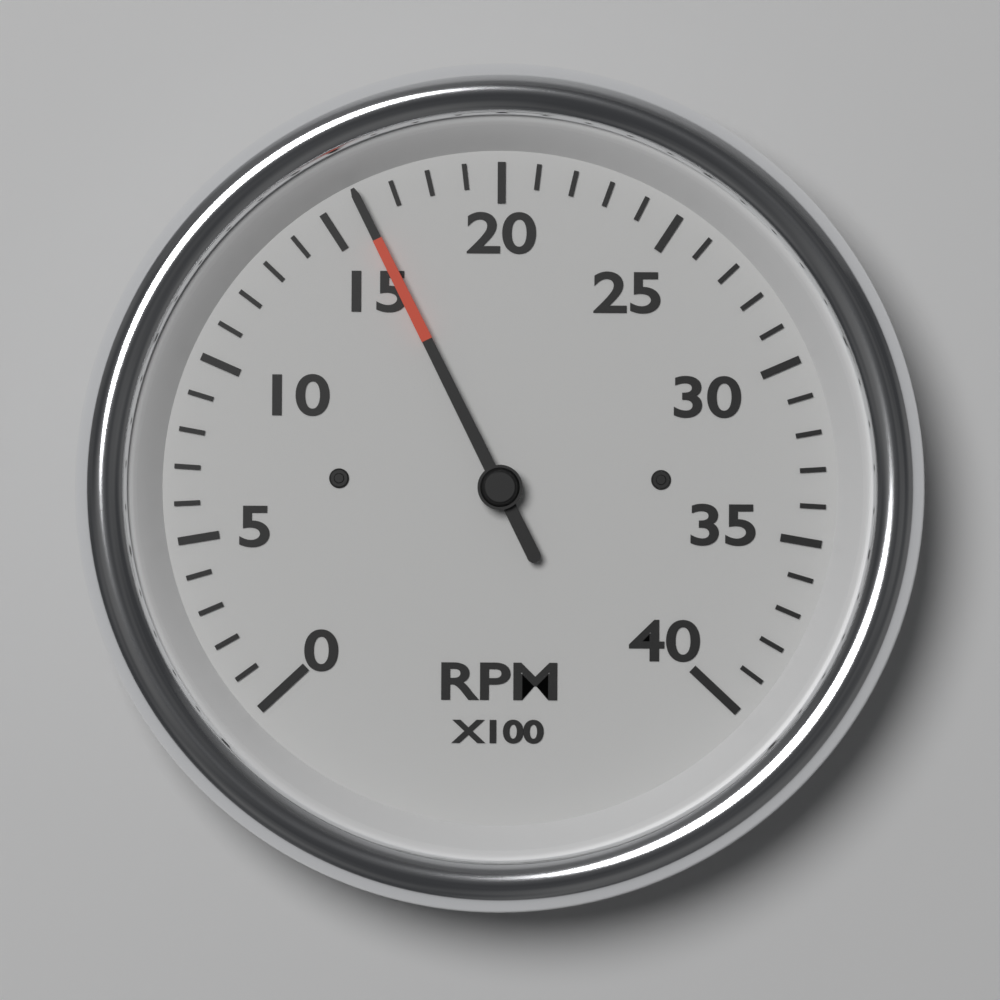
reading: 1600 RPM
